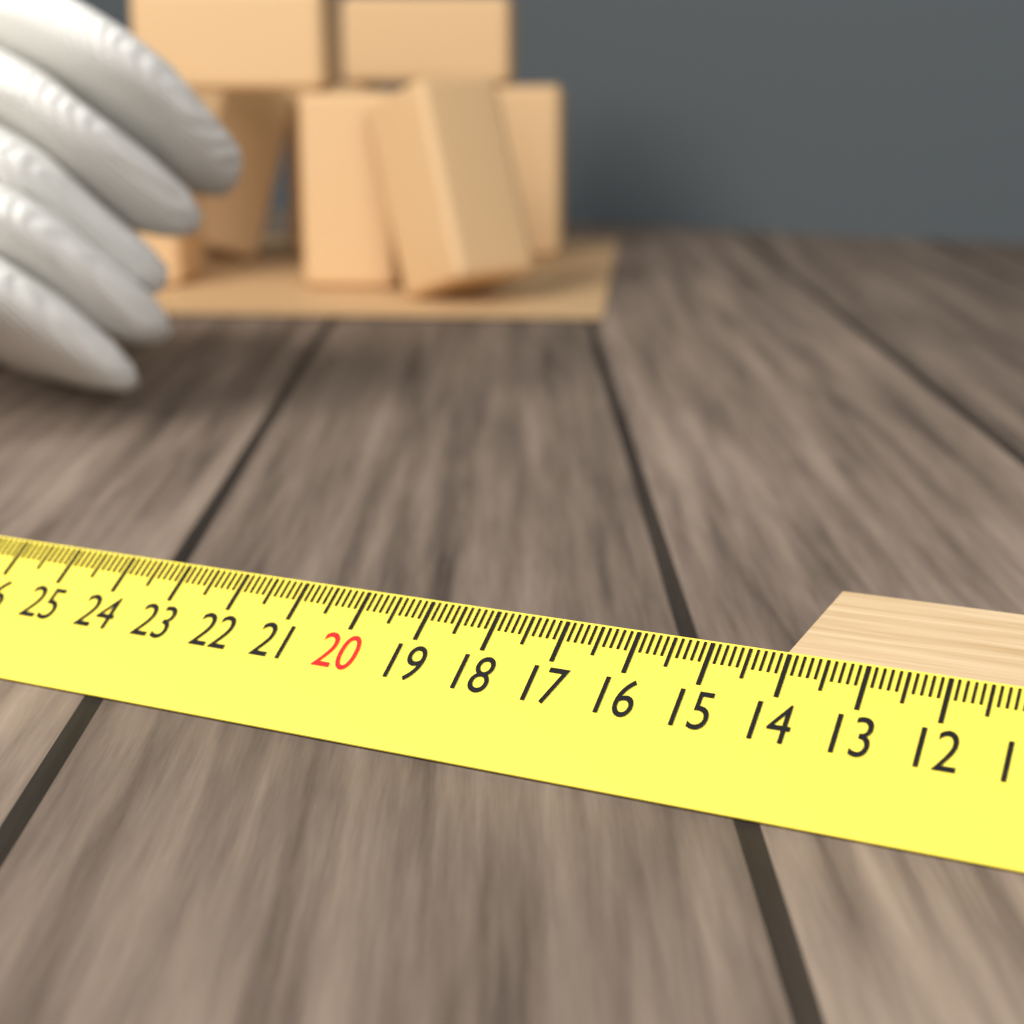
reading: 14.1 cm
